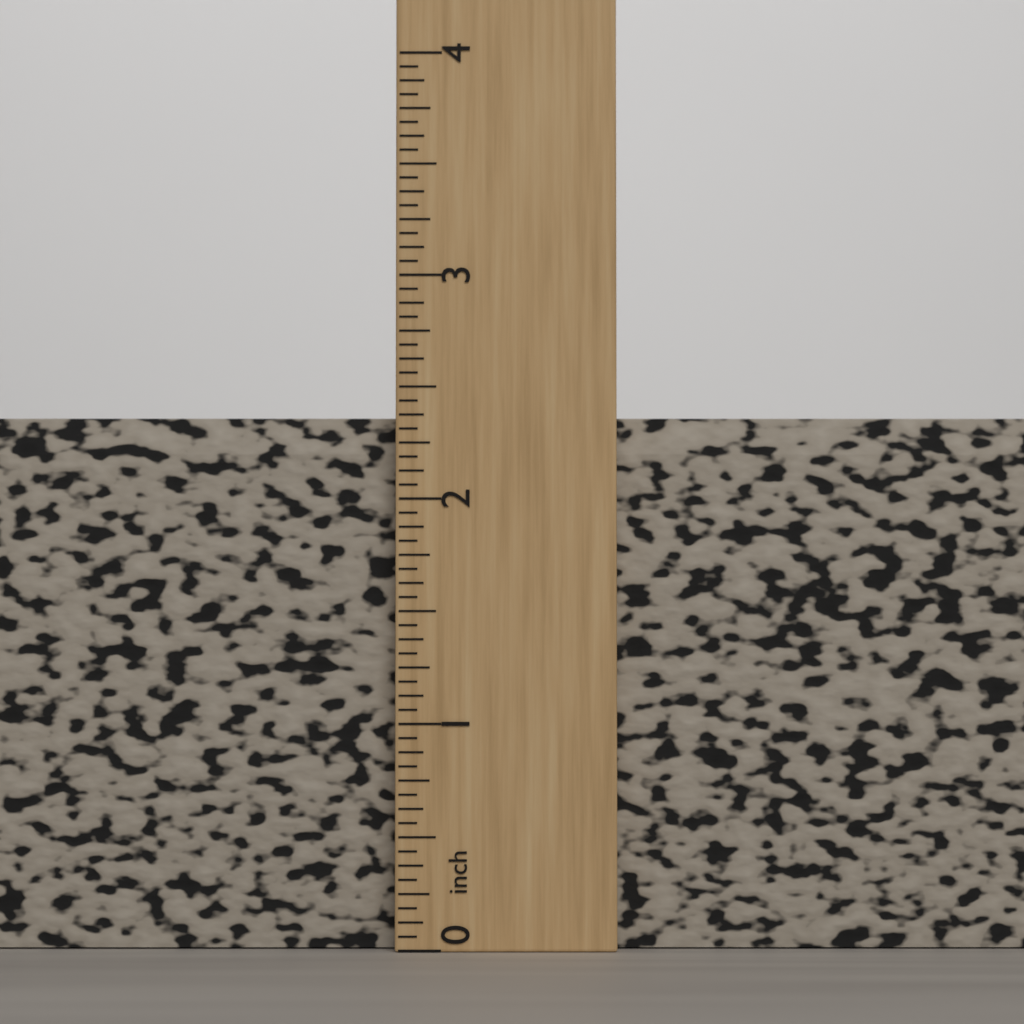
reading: 2.3750 inch
